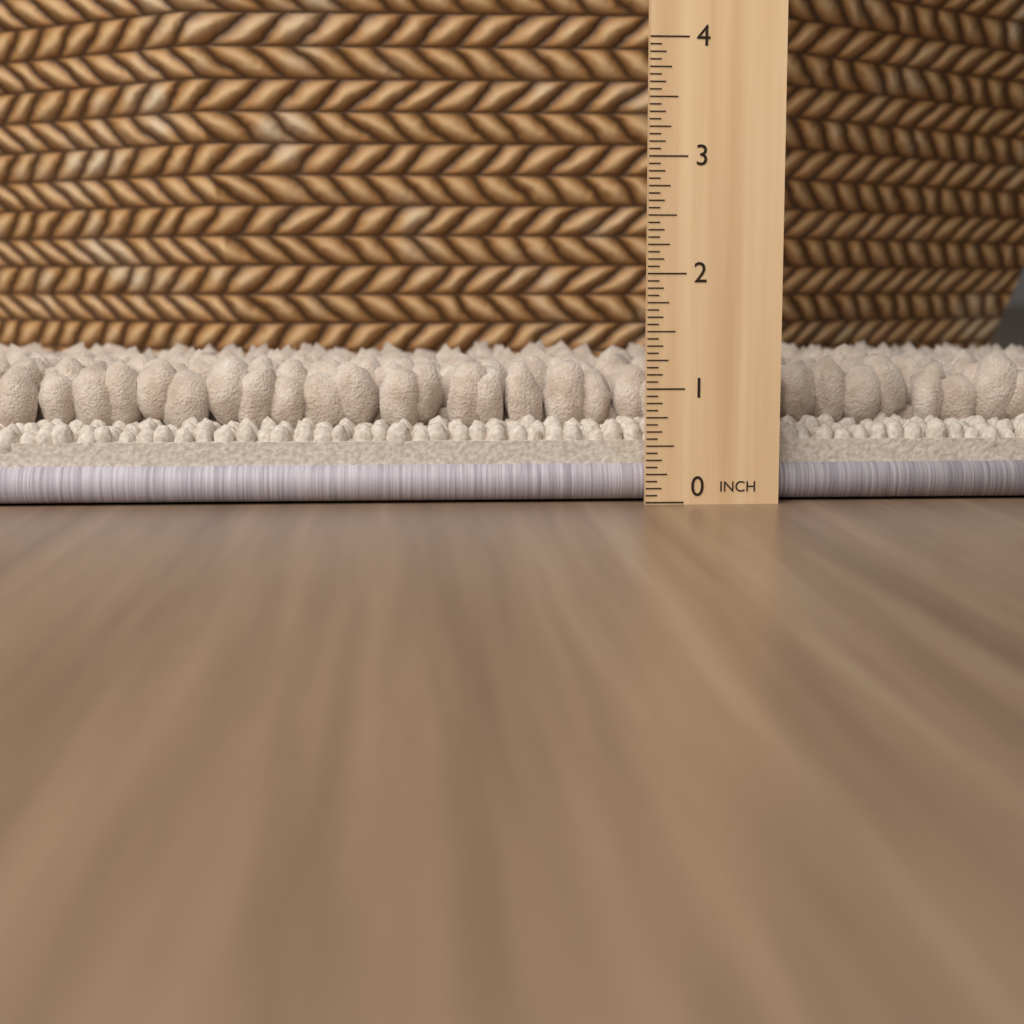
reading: 1.3125 in
